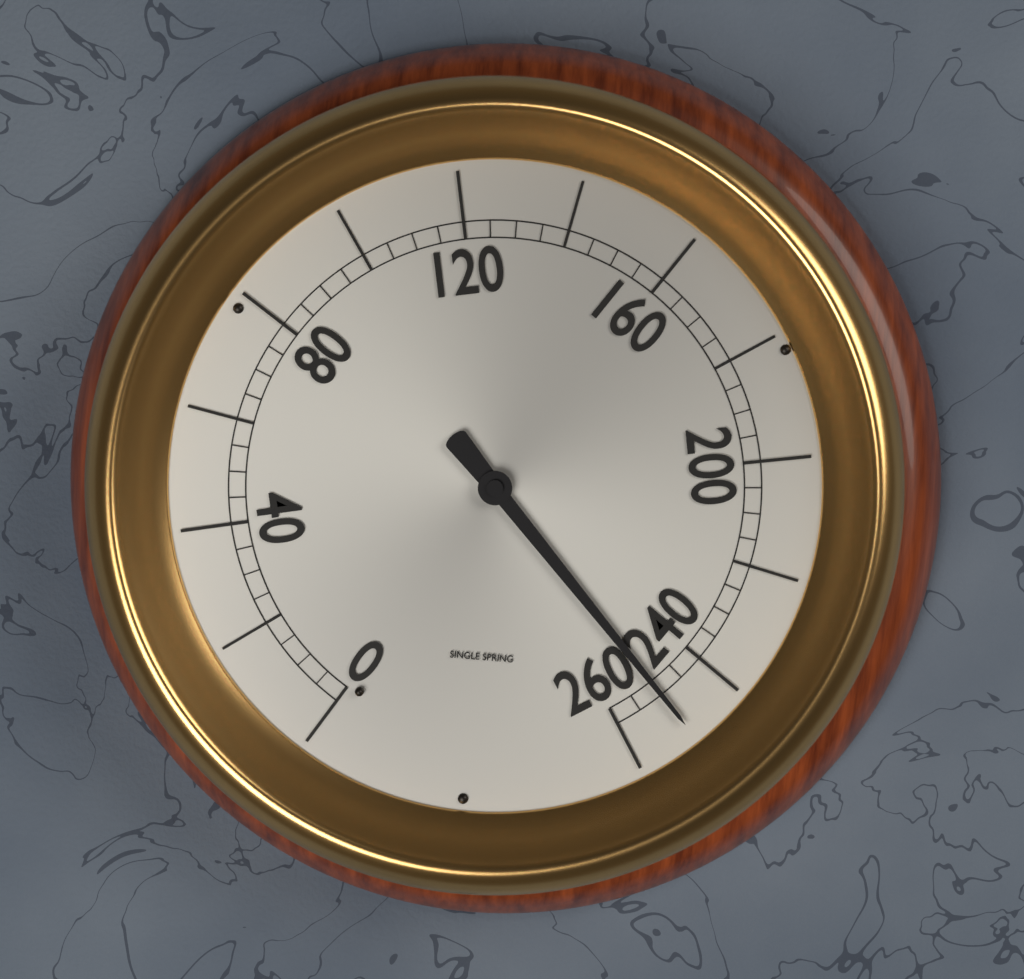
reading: 250 (no unit)
